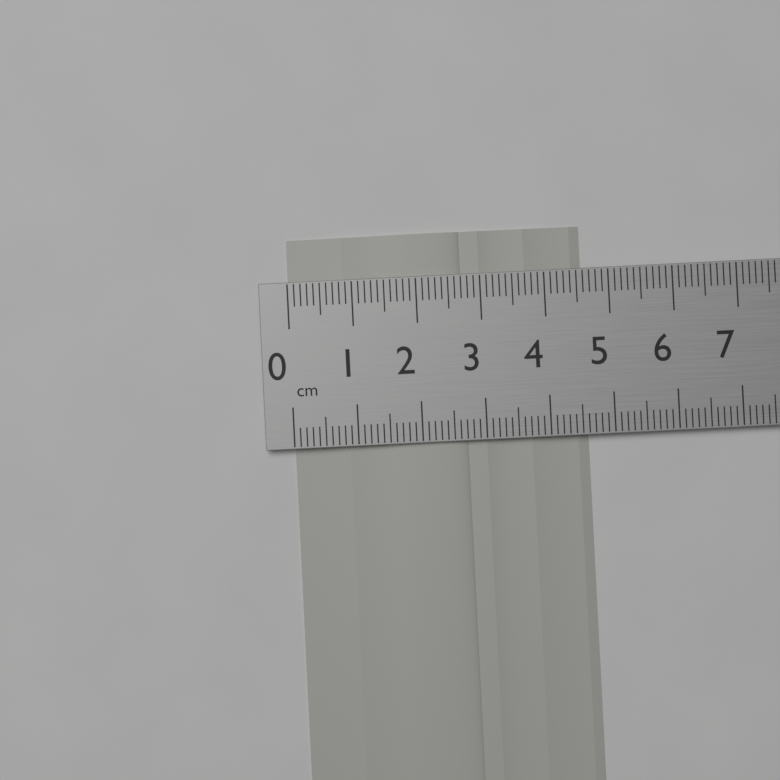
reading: 4.6 cm
